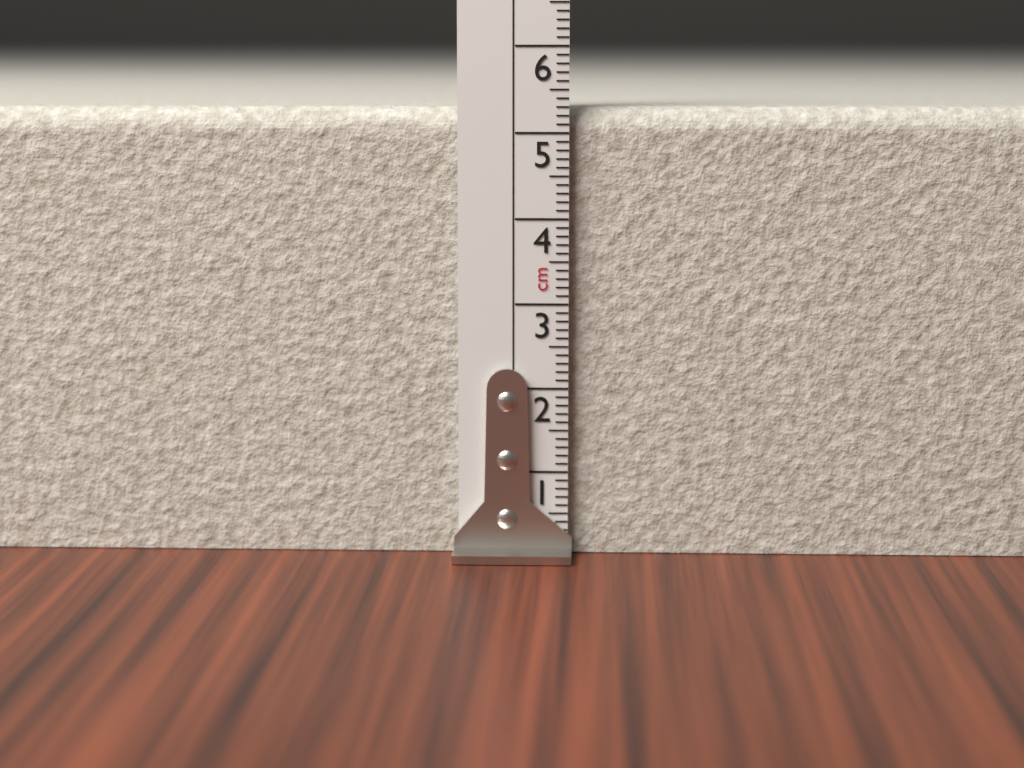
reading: 5.3 cm
